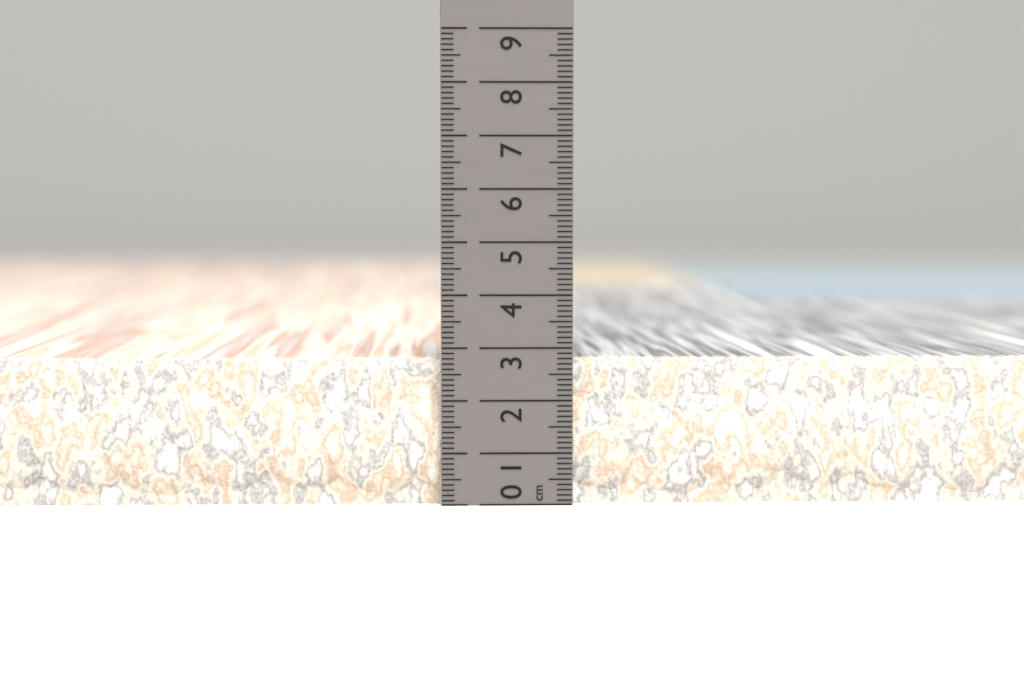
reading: 2.8 cm
